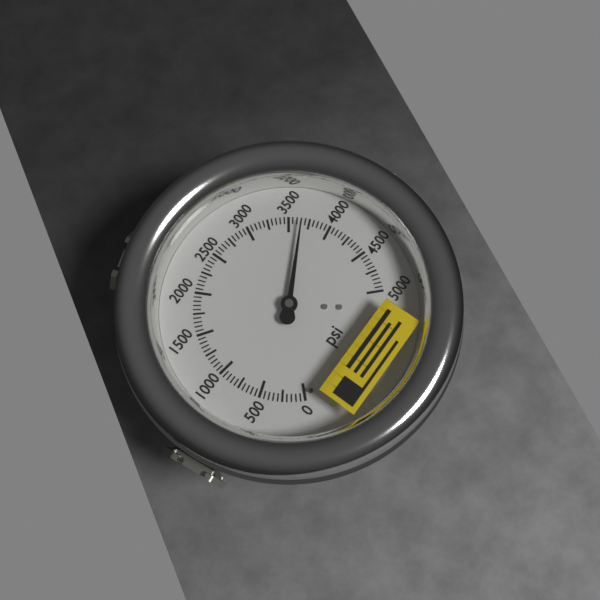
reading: 3650 psi
